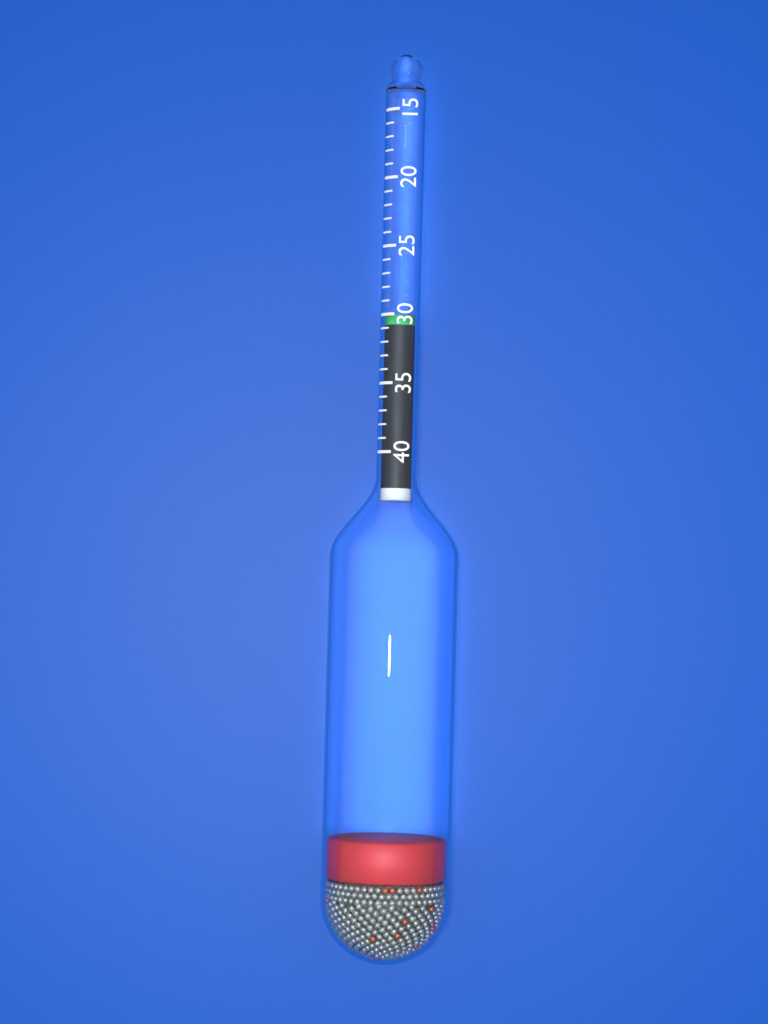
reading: 30 (no unit)
